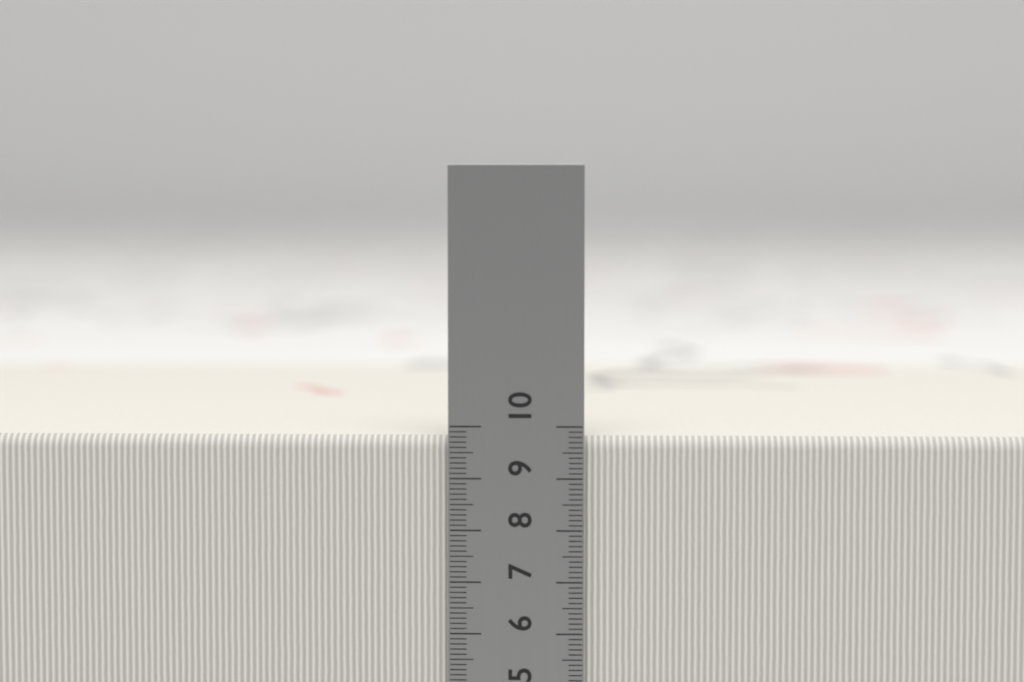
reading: 9.8 cm
